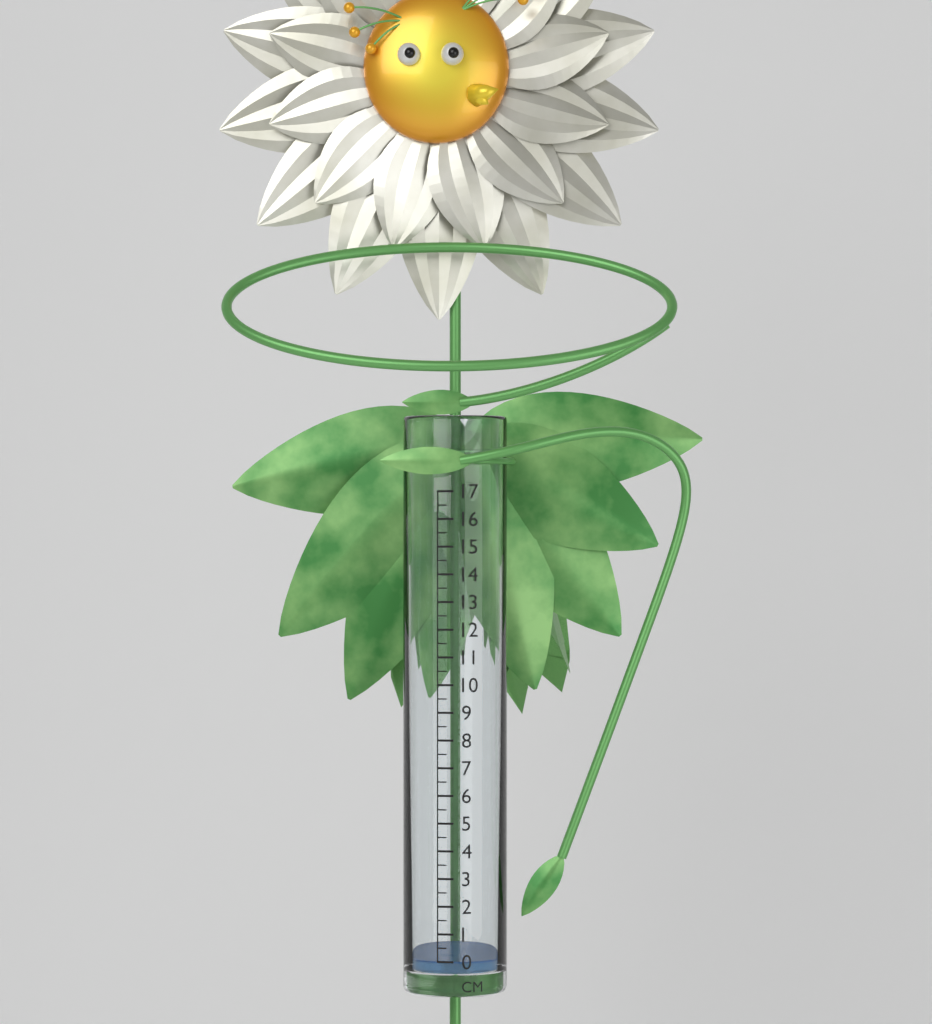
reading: 0.0 cm
